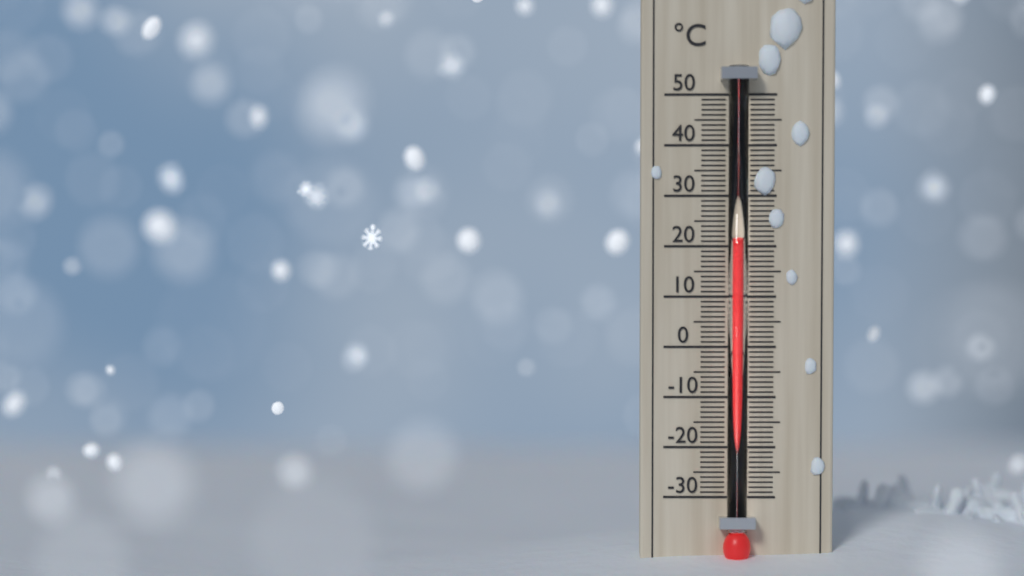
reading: 21 °C
